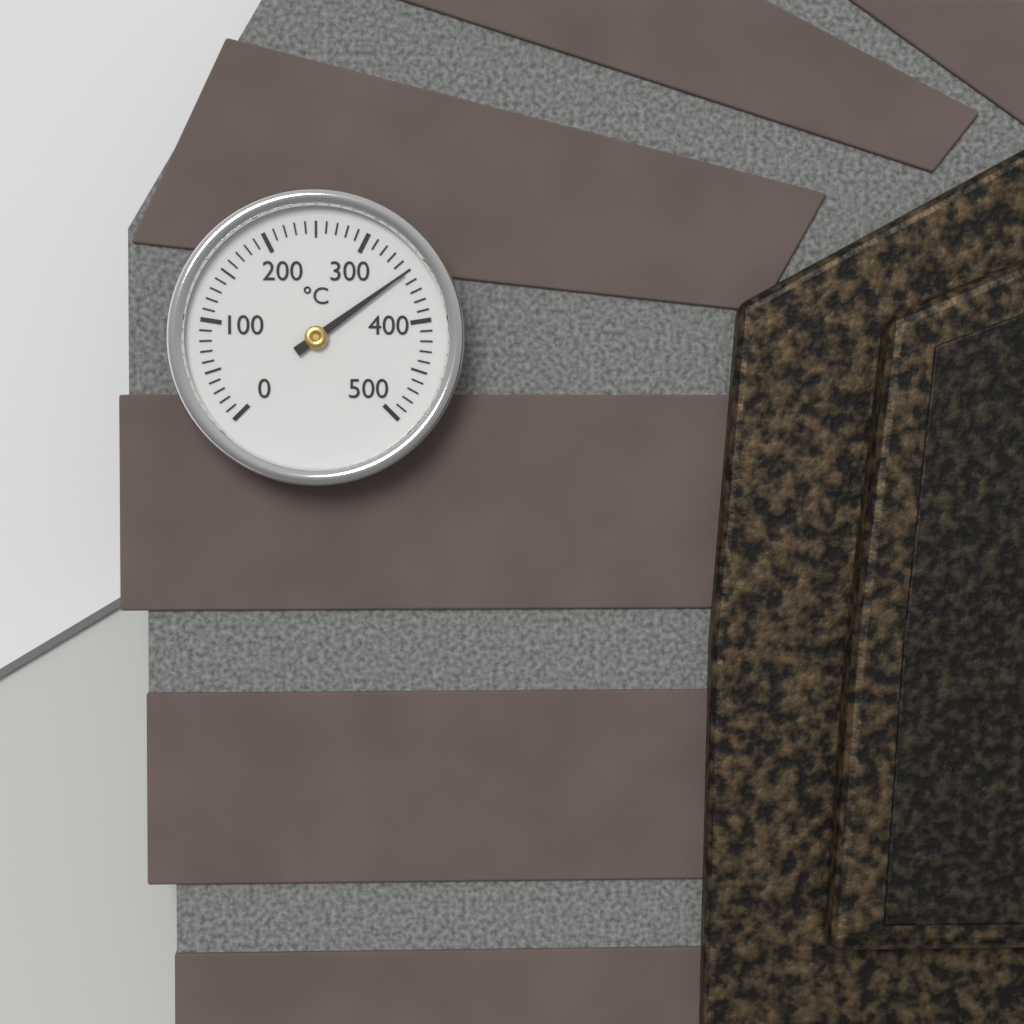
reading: 350 °C
